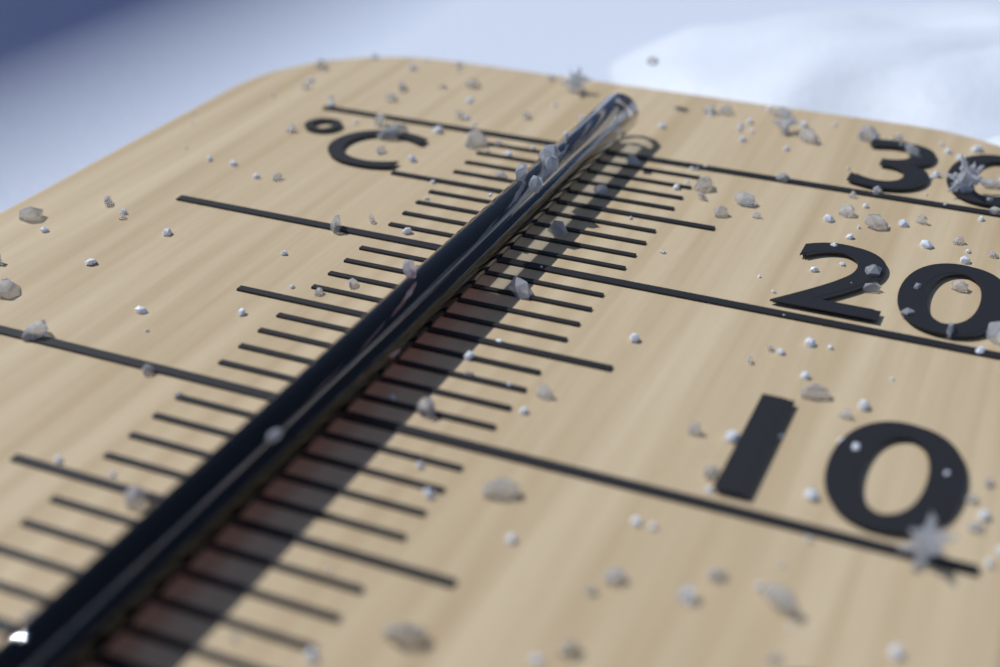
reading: 18 °C
